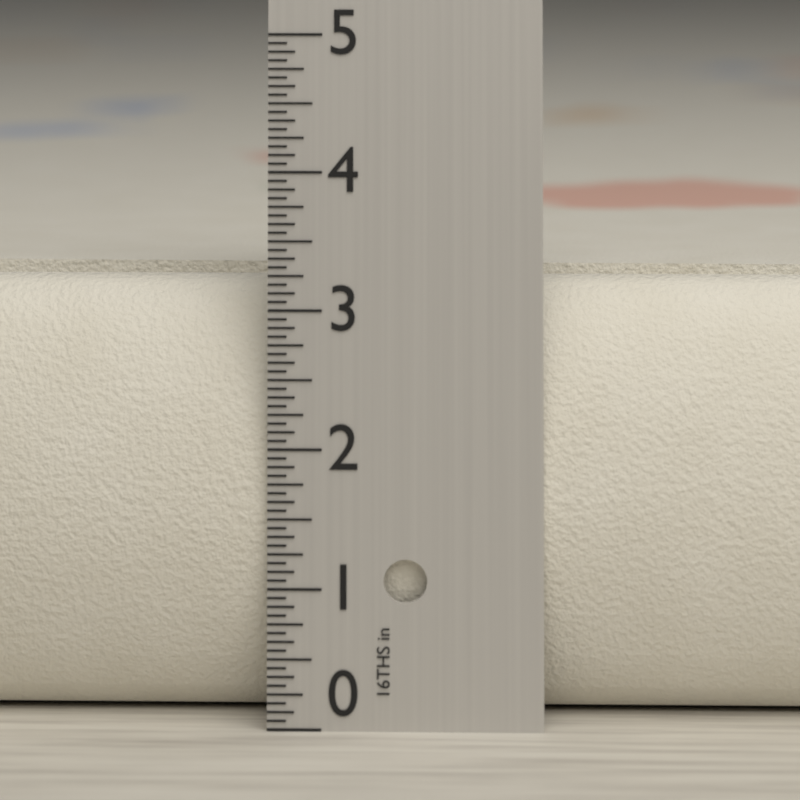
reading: 3.1875 in
